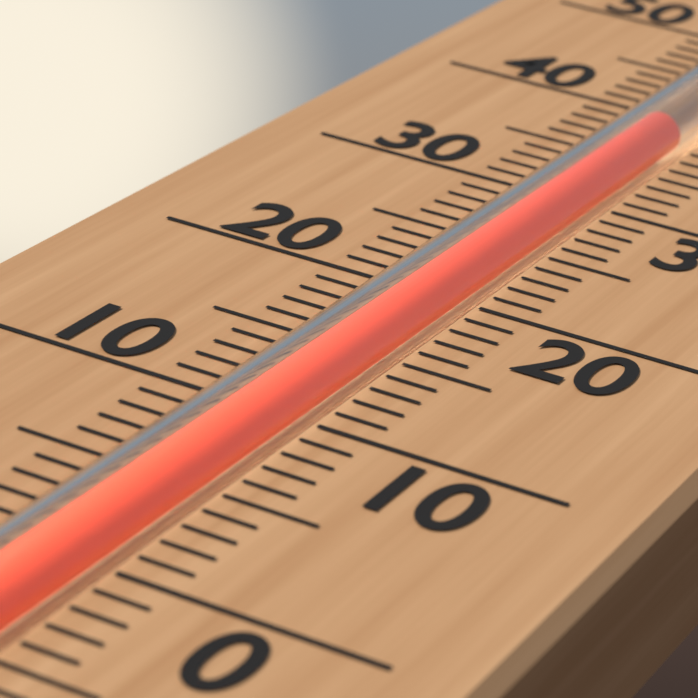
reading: 38 (no unit)
